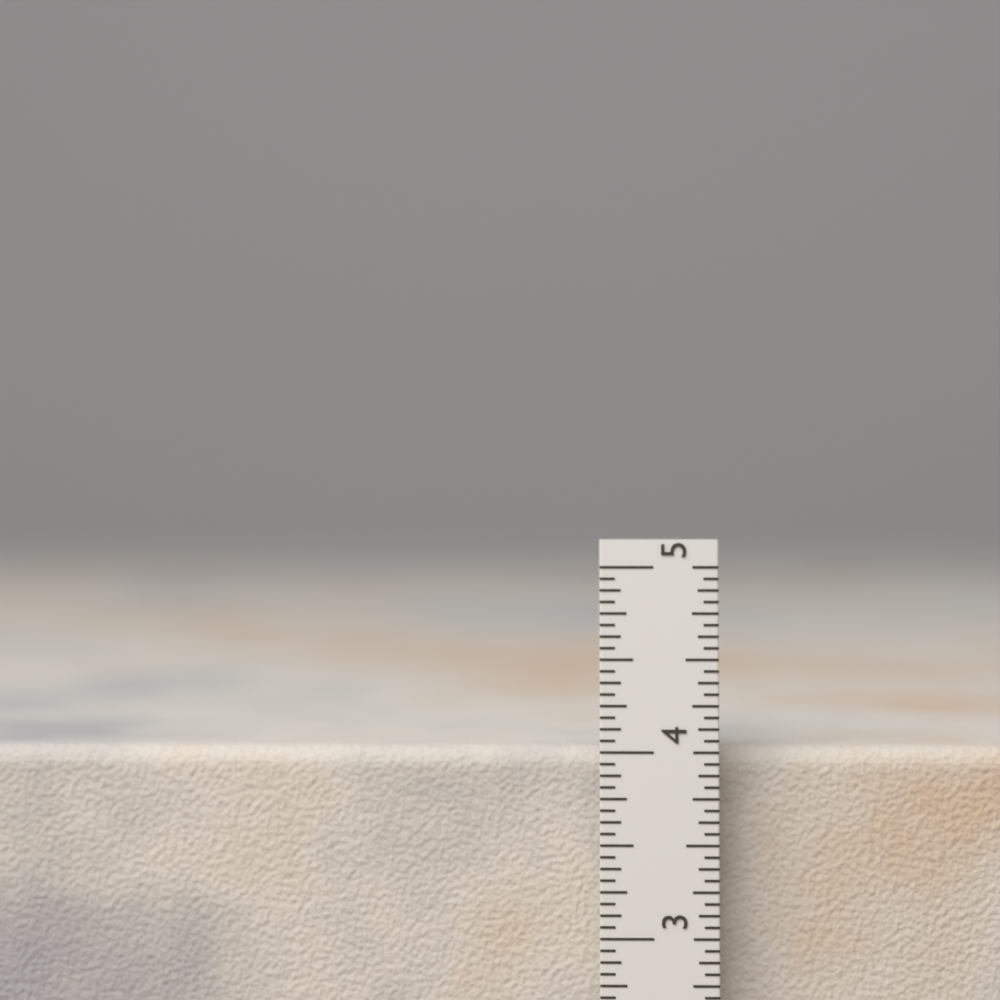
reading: 4.0000 in
